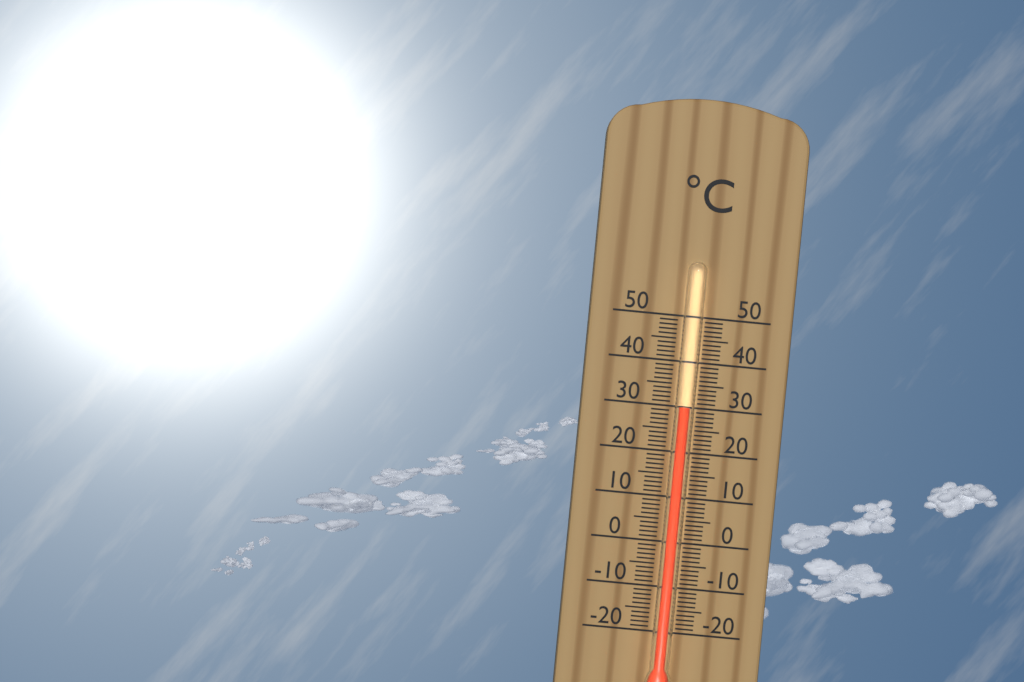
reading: 30 °C
